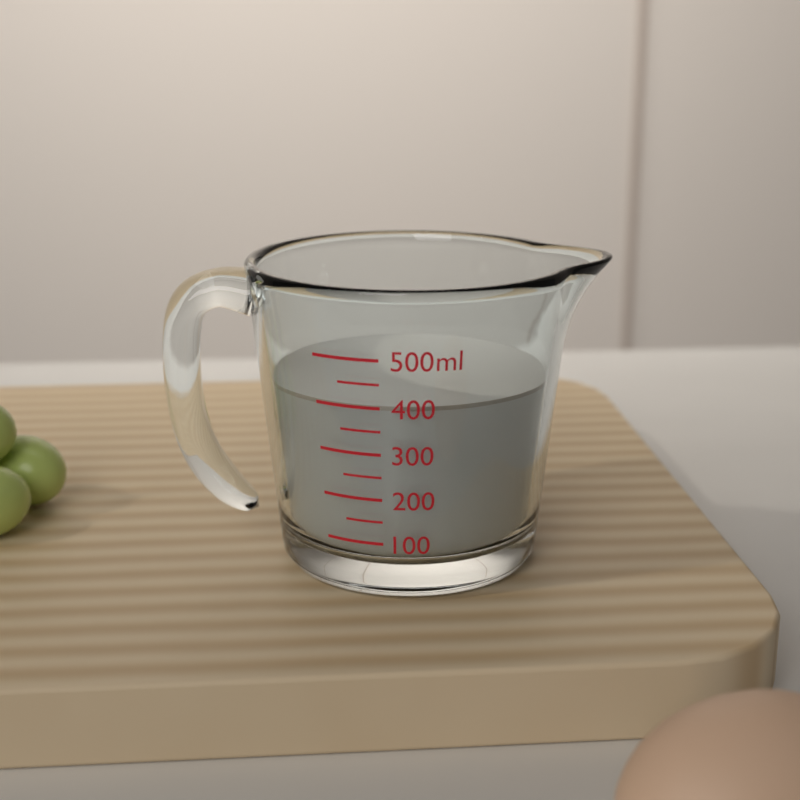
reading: 400 ml
